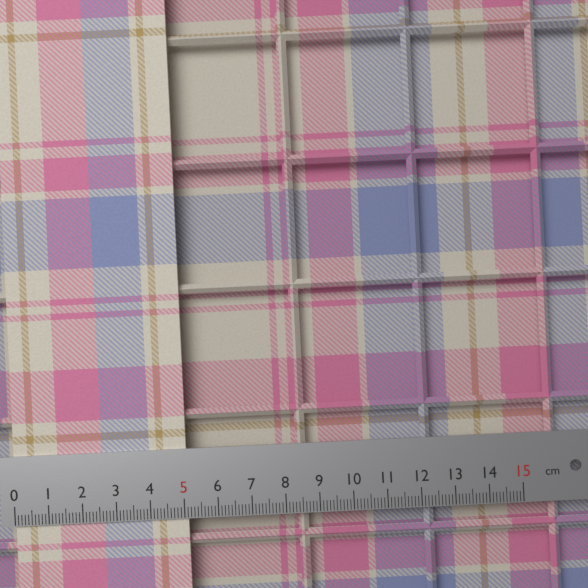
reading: 5.1 cm
